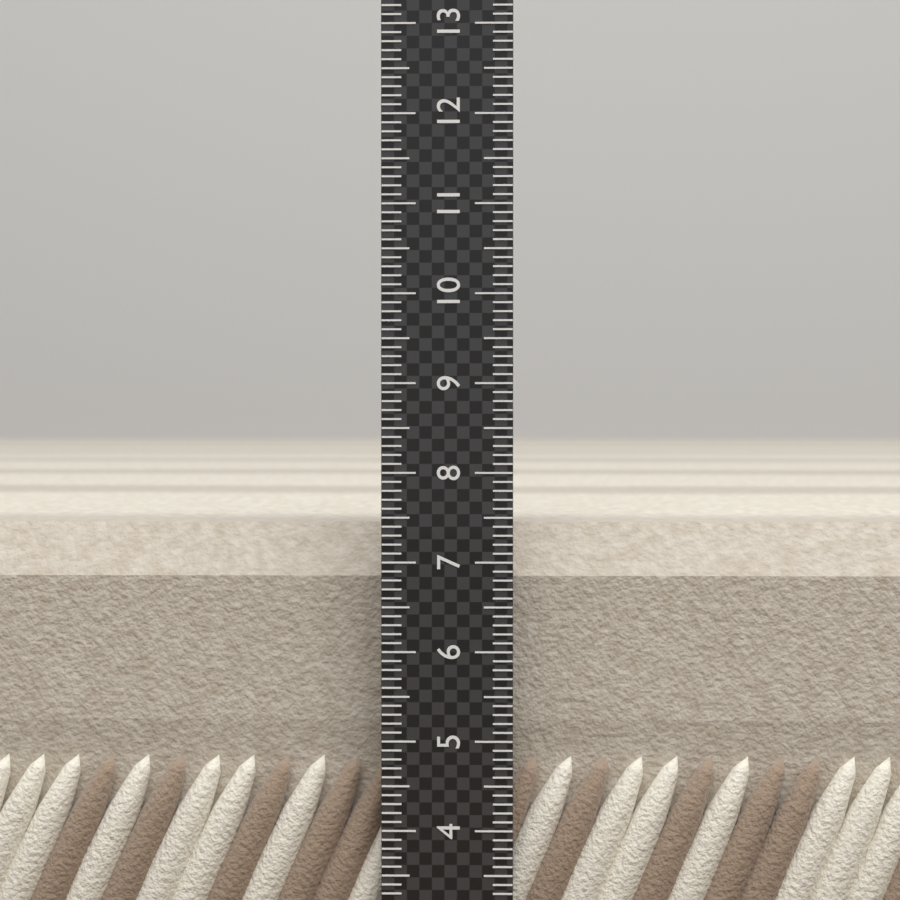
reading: 7.4 (no unit)
